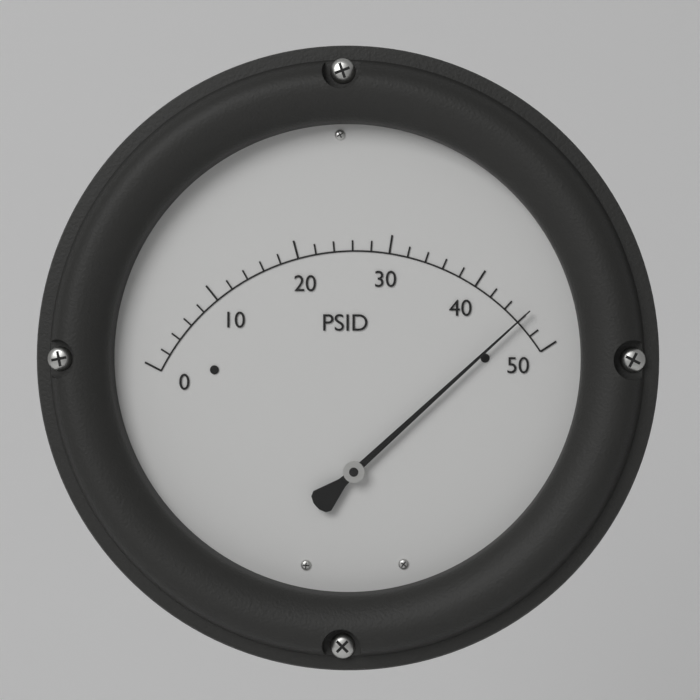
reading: 46 PSID
